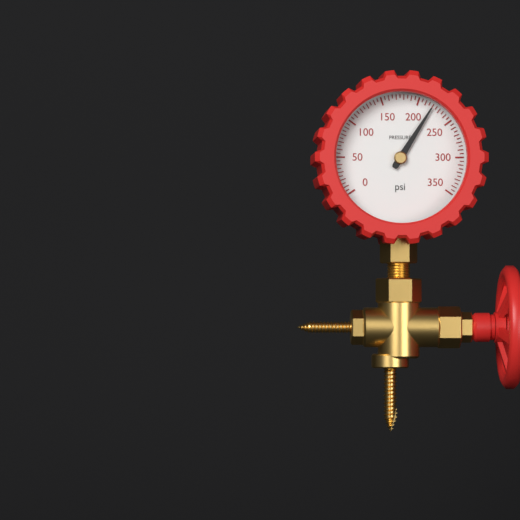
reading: 220 psi
